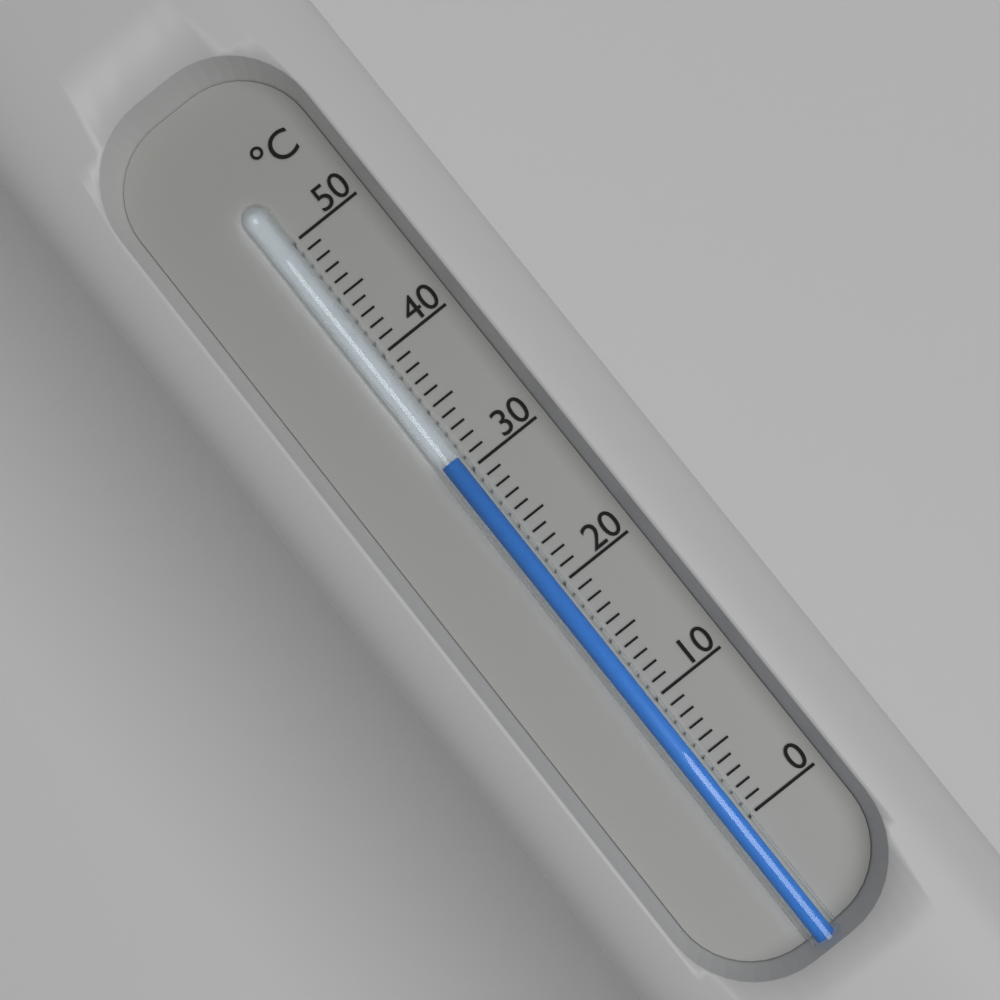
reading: 31 °C
